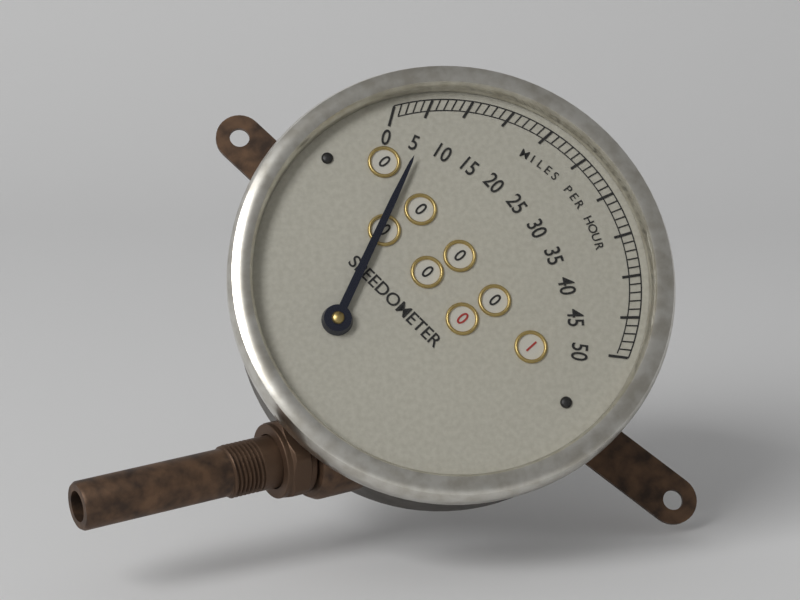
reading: 6 mph
